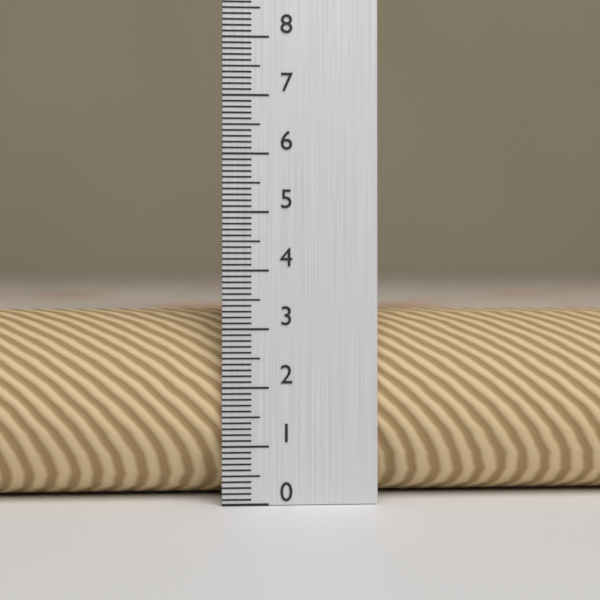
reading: 3.3 (no unit)
